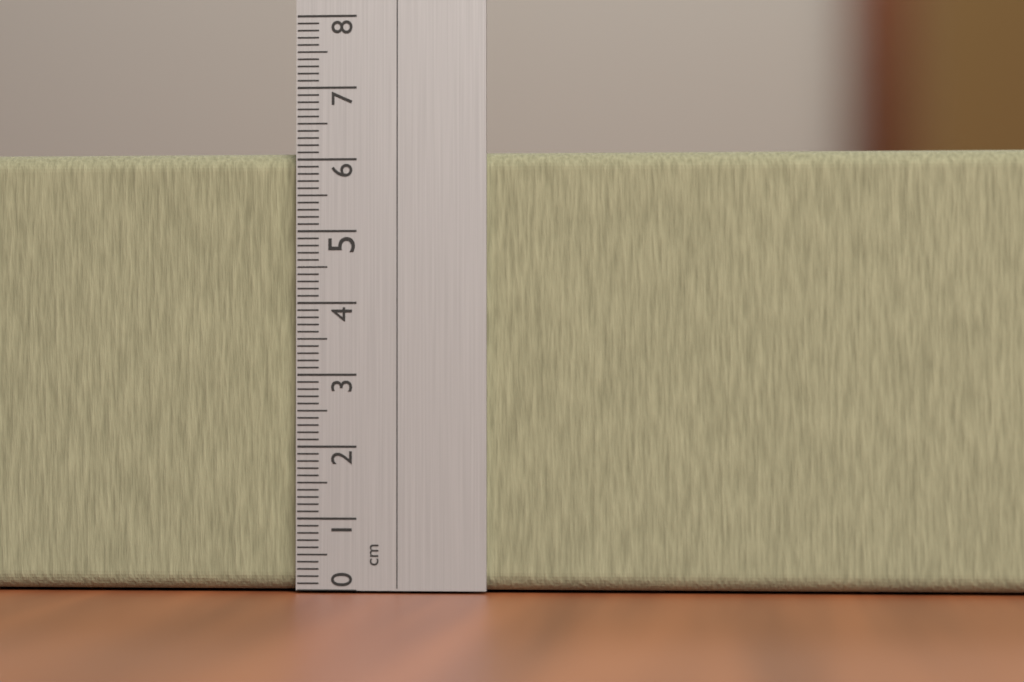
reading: 6.1 cm
